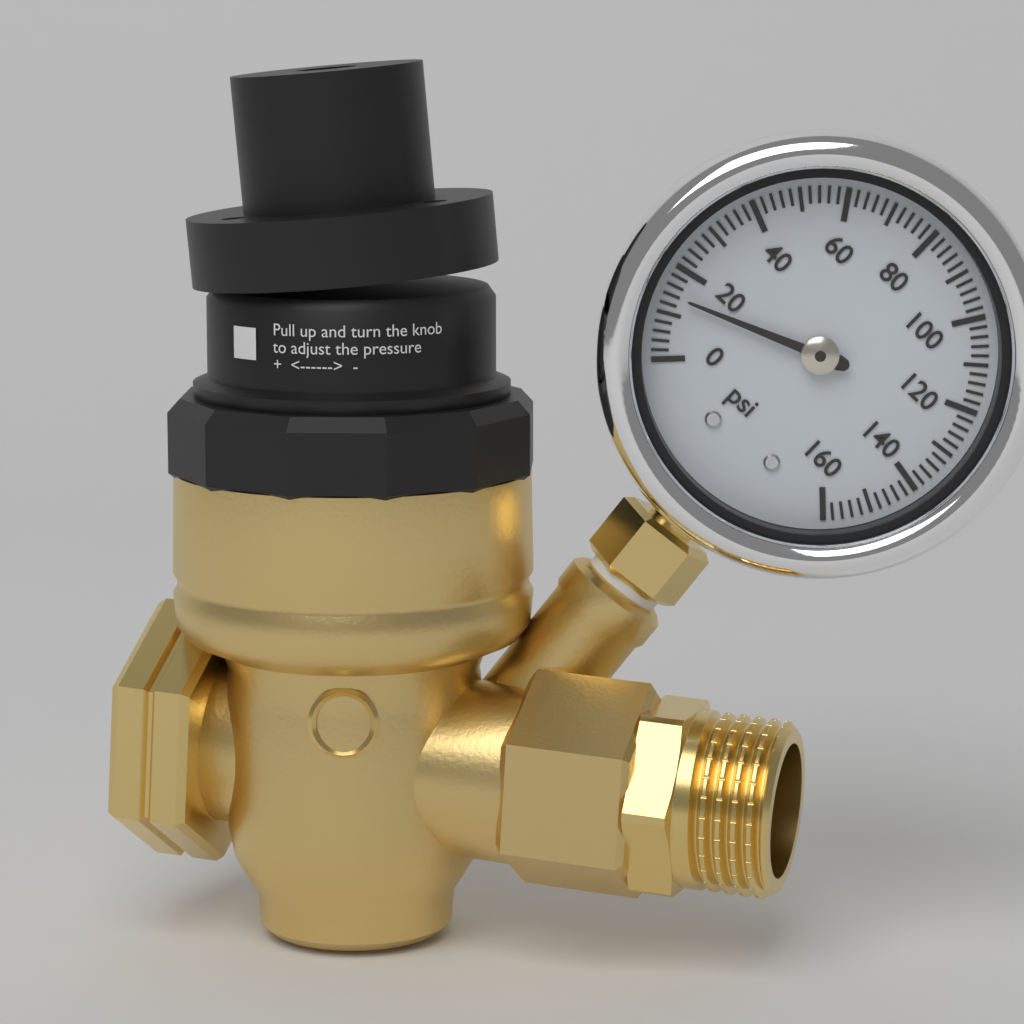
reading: 14 psi
